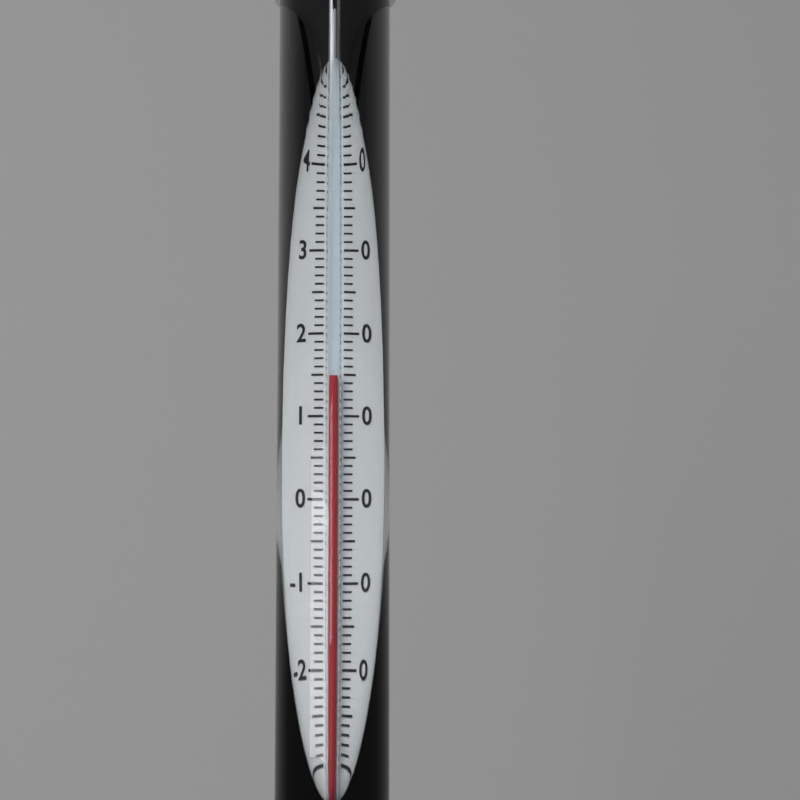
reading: 15 °C
